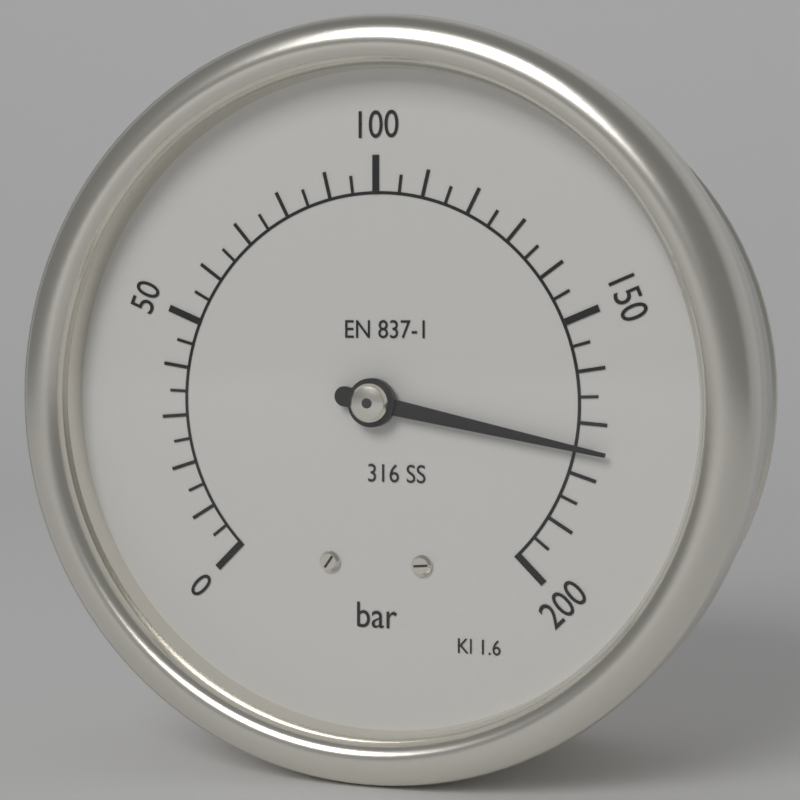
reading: 175 bar
